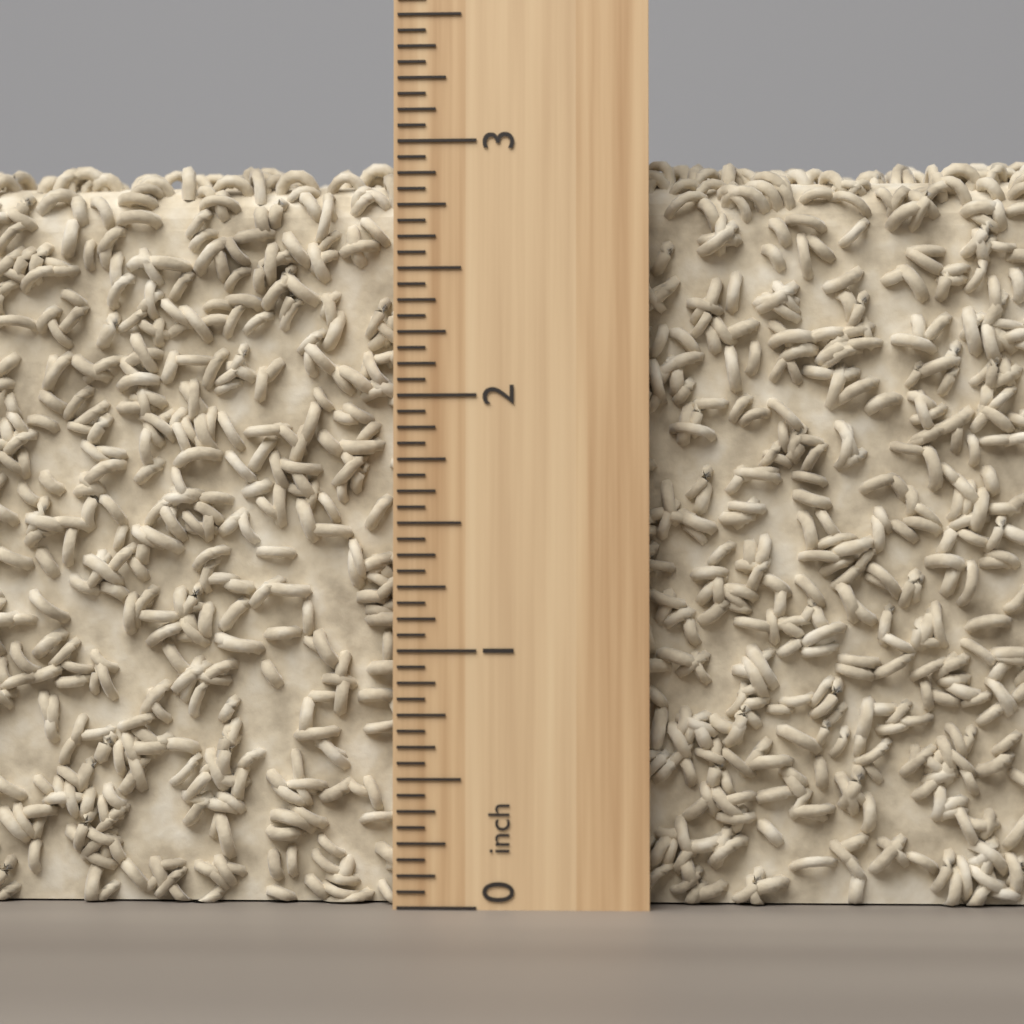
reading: 3.0000 inch
